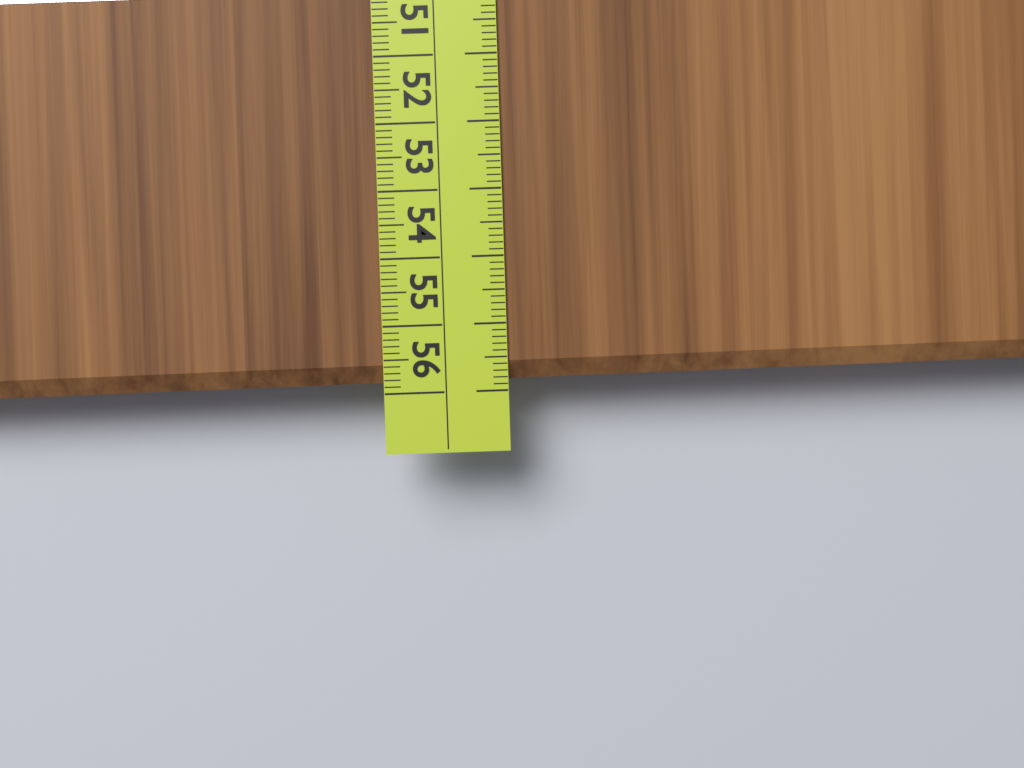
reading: 55.9 cm
